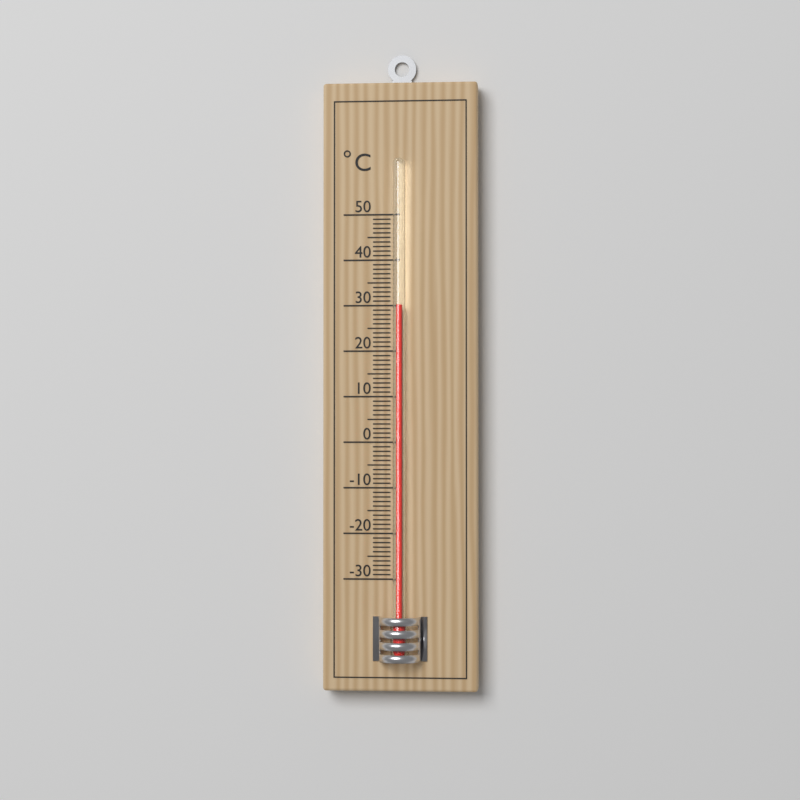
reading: 30 °C
